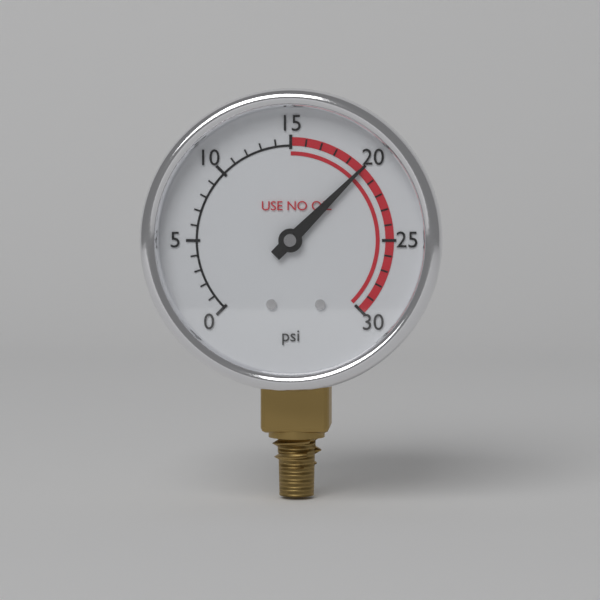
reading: 20 psi
